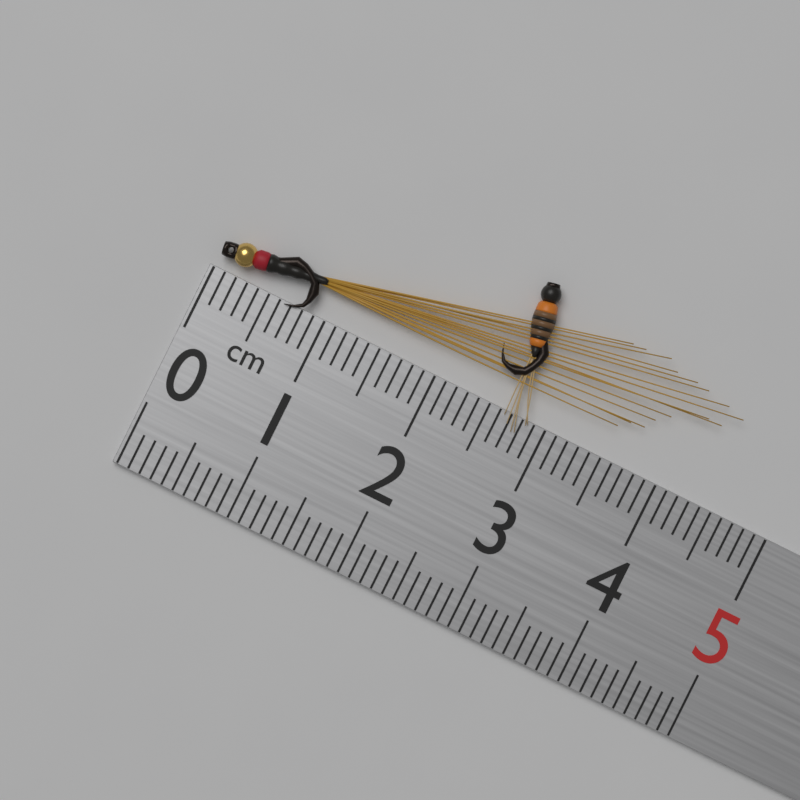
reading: 4.4 cm
